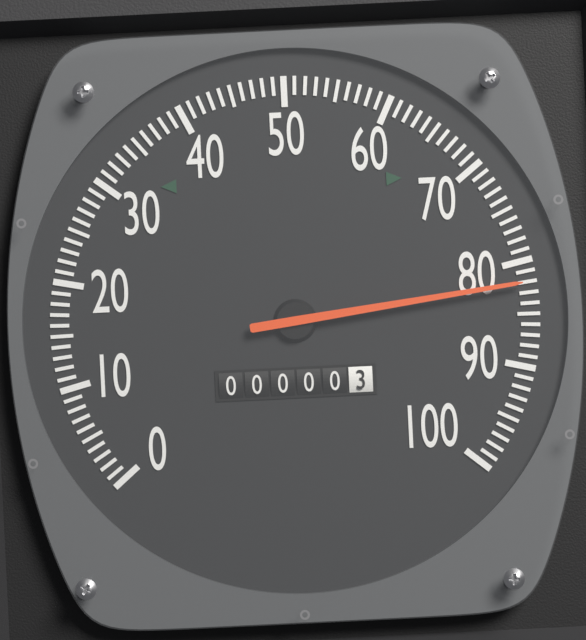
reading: 82 (no unit)
